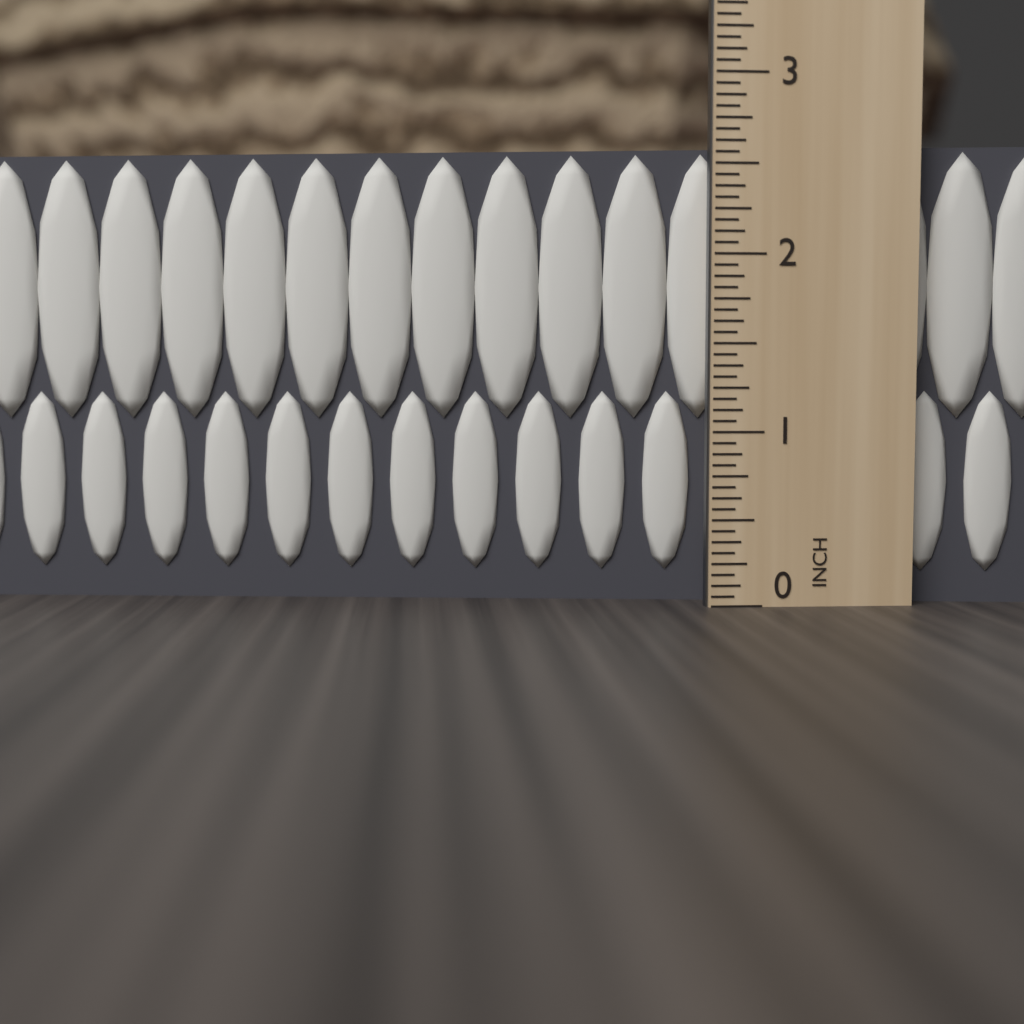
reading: 2.6250 in
